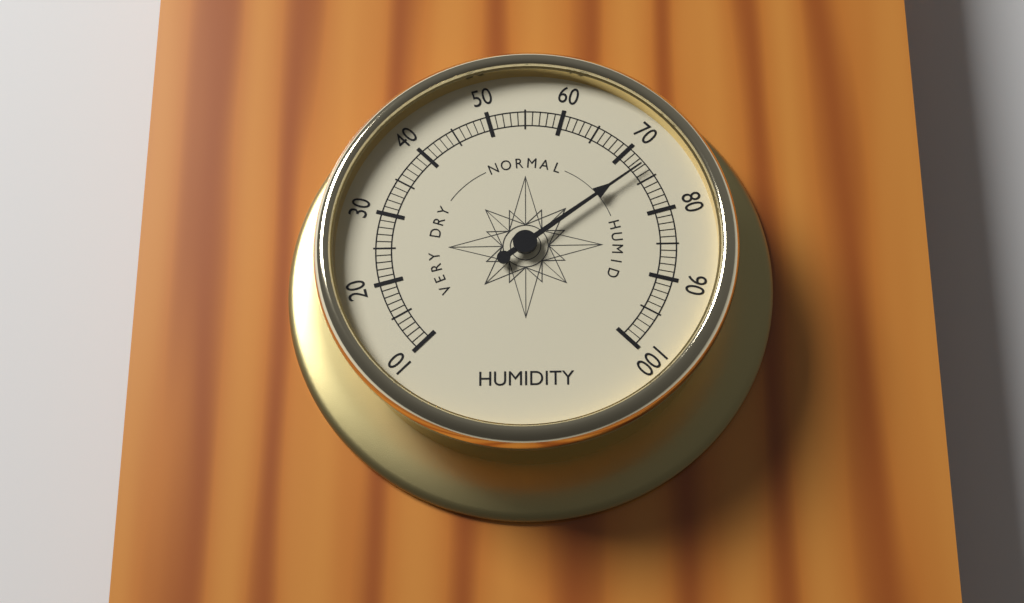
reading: 73 (no unit)
